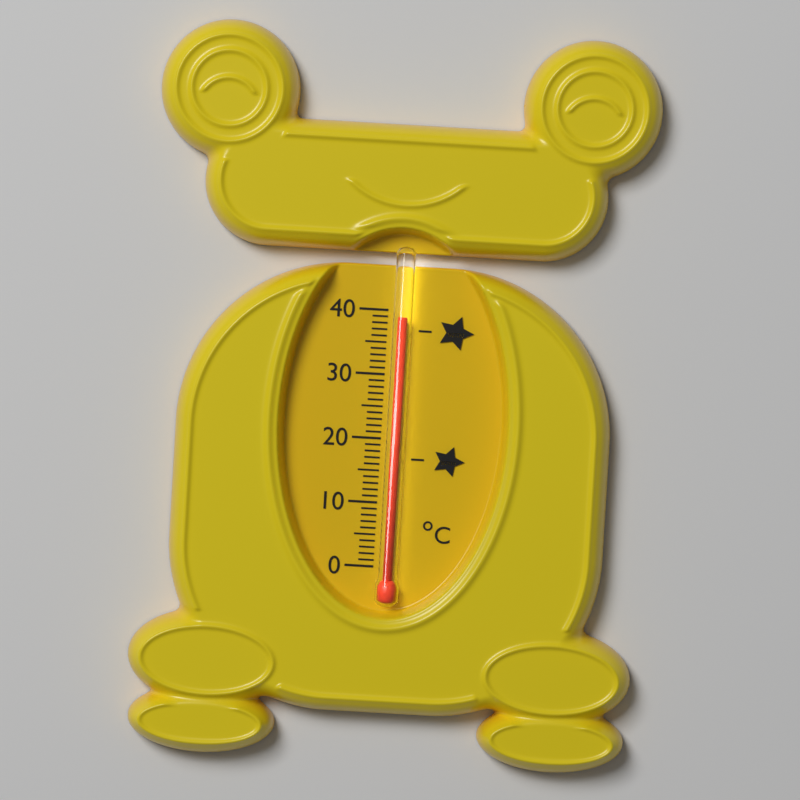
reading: 39 °C
